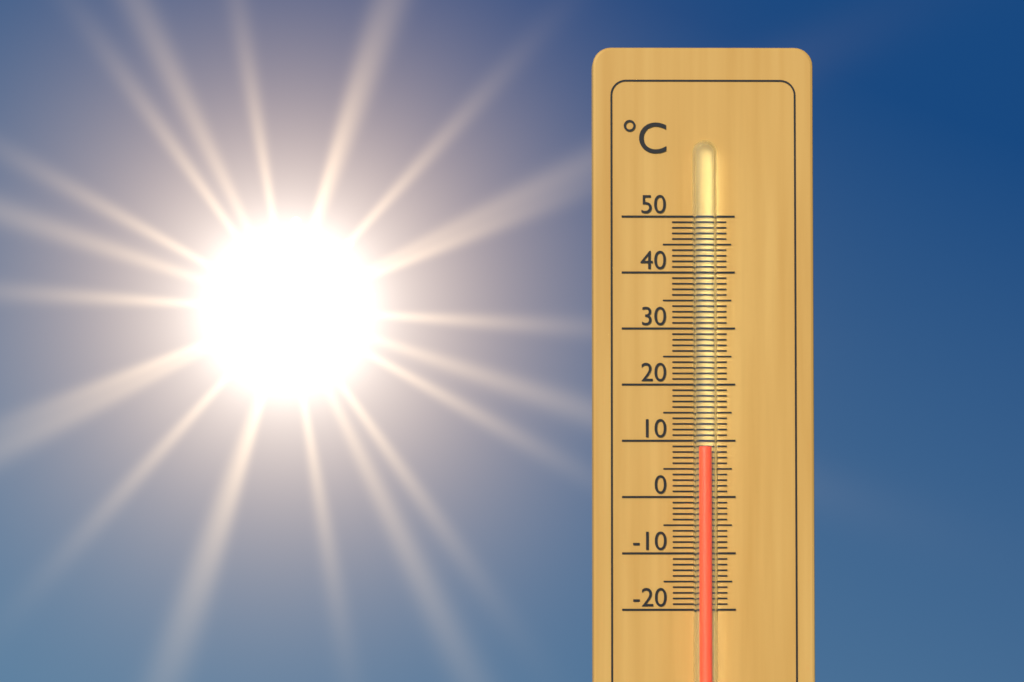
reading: 9 °C
